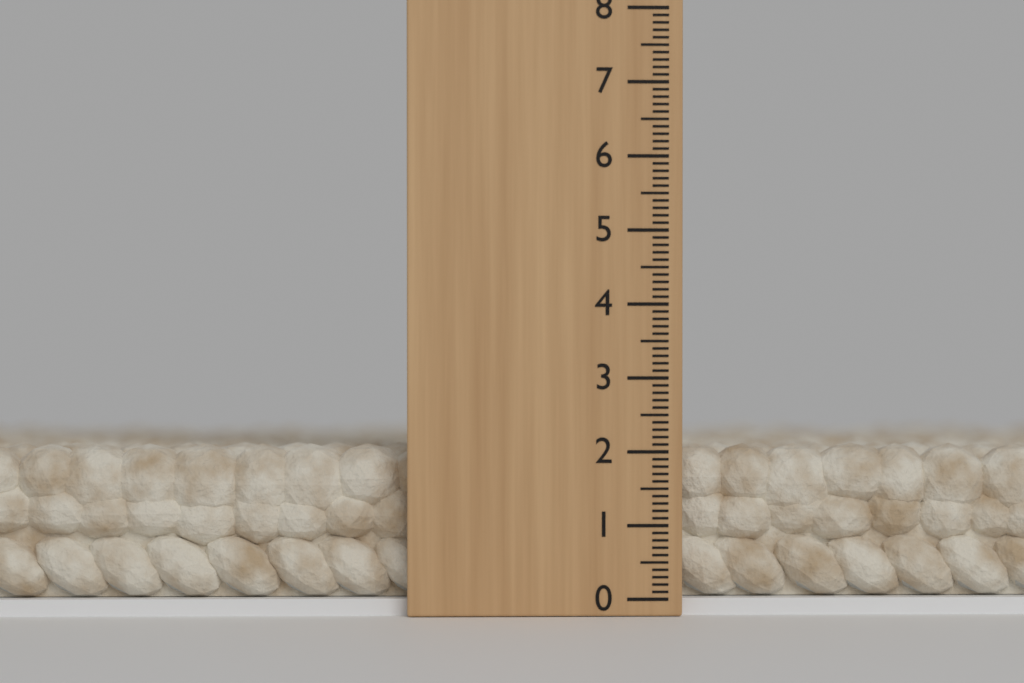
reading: 2.1 (no unit)
